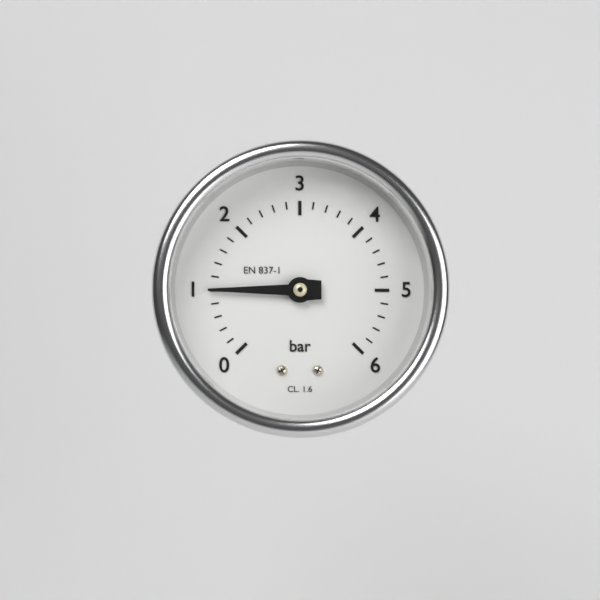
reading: 1.0 bar
